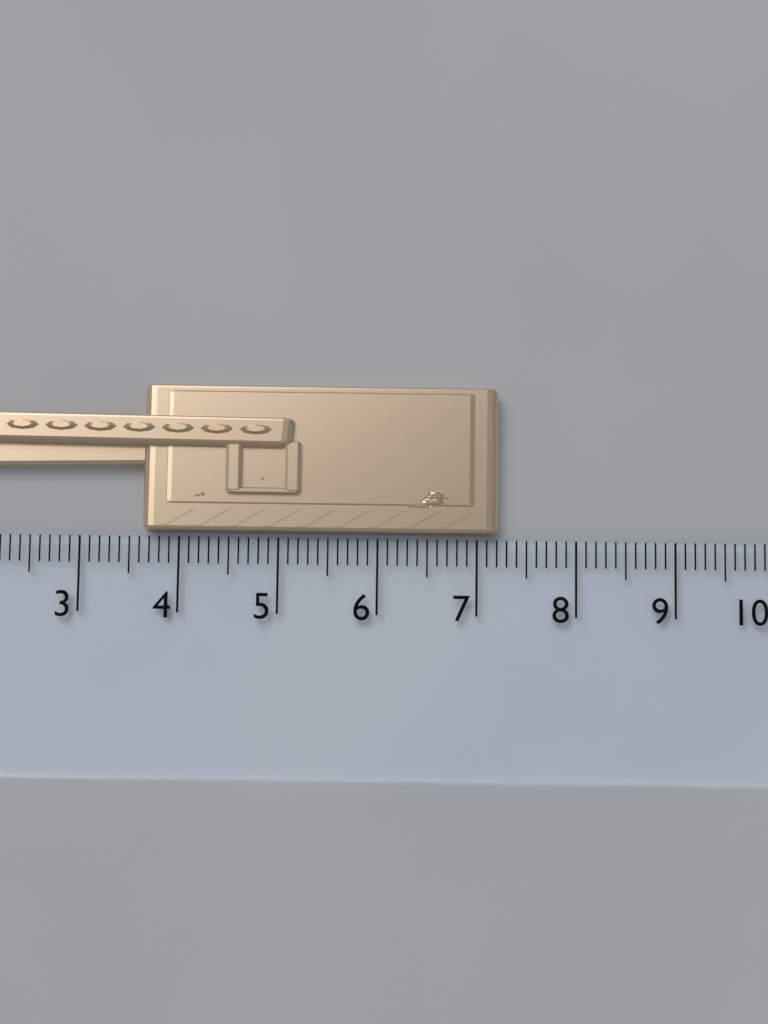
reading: 7.2 cm
